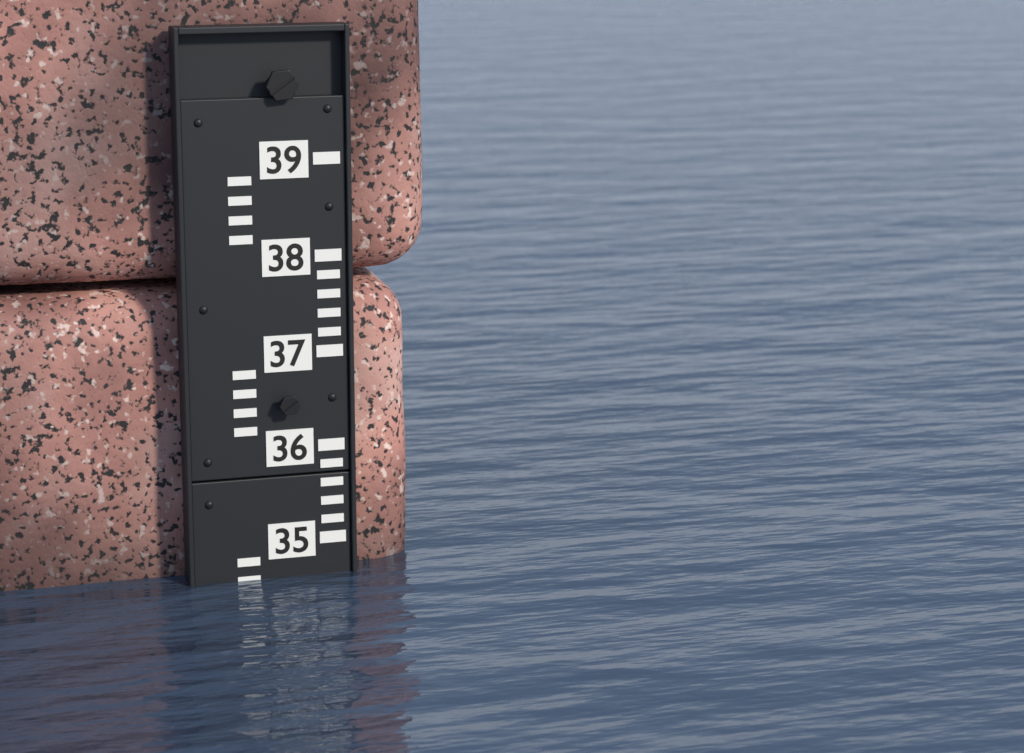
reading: 34.6 (no unit)
